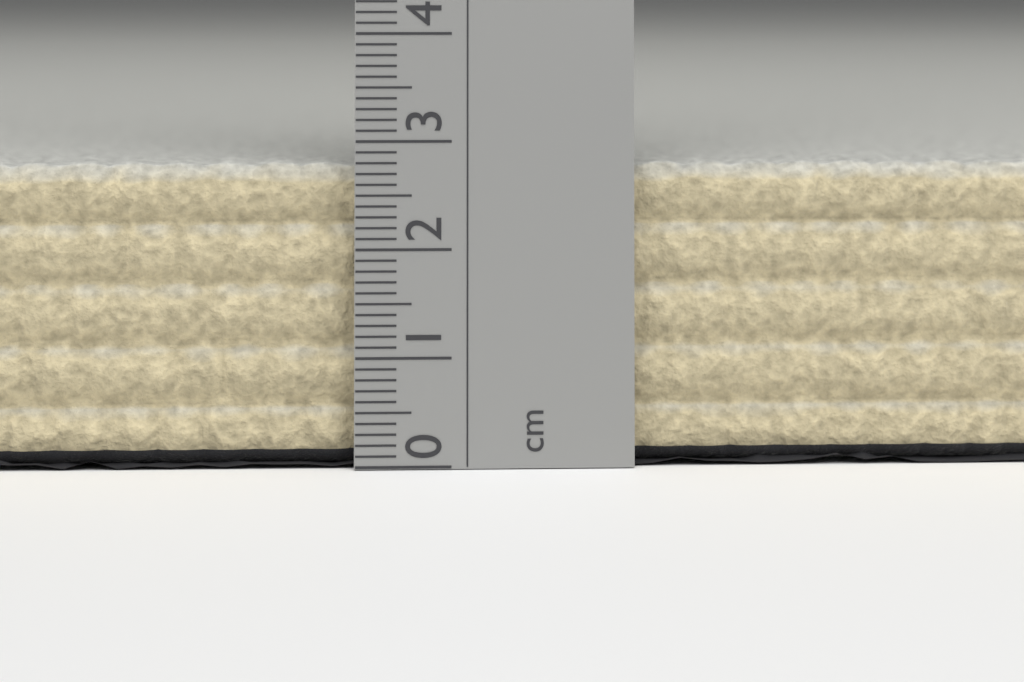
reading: 2.8 cm
